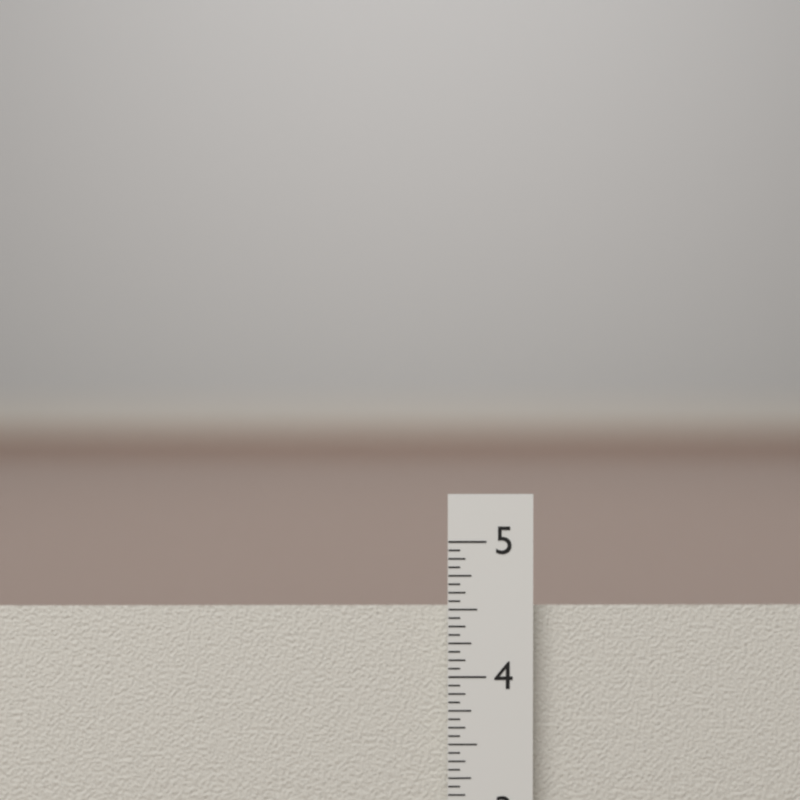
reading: 4.5000 in
